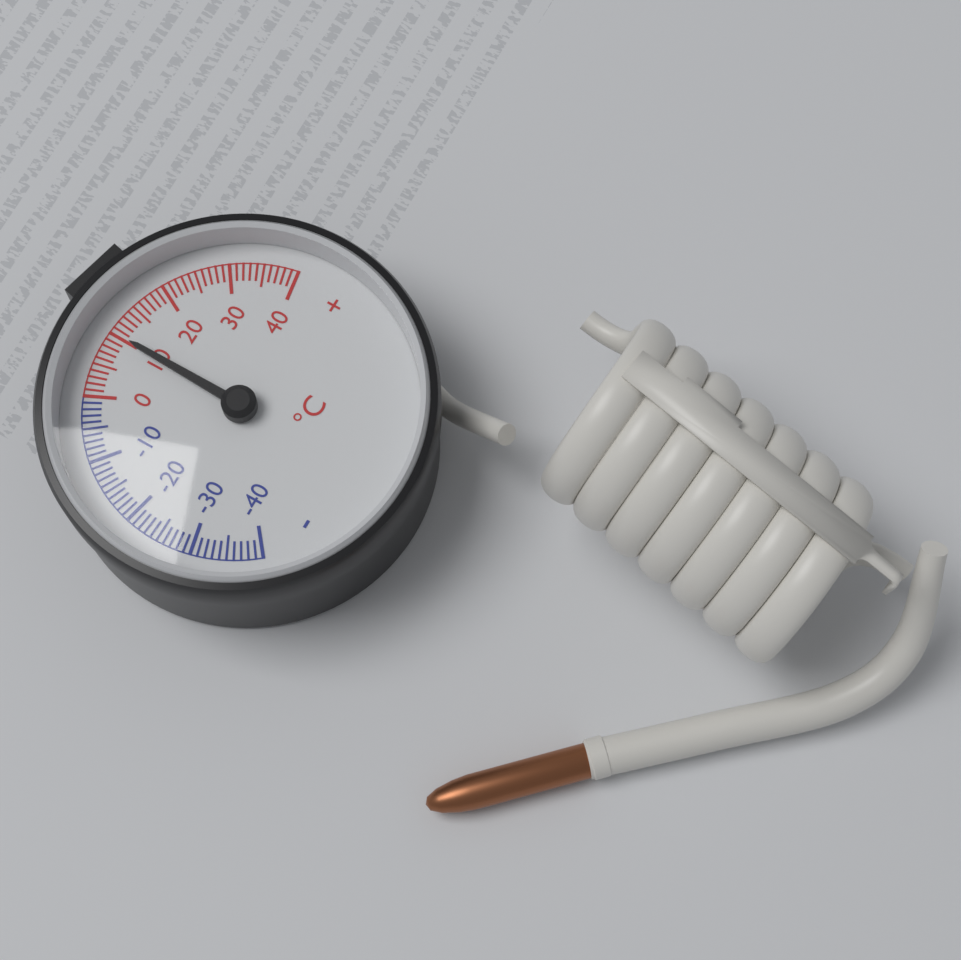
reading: 10 °C
